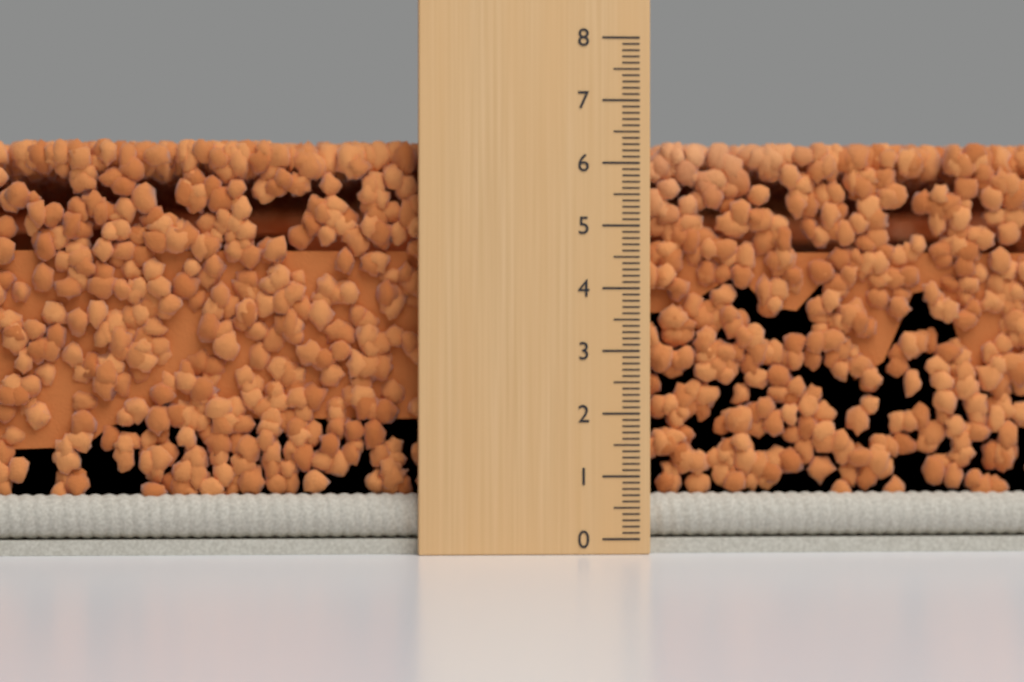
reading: 6.4 (no unit)
